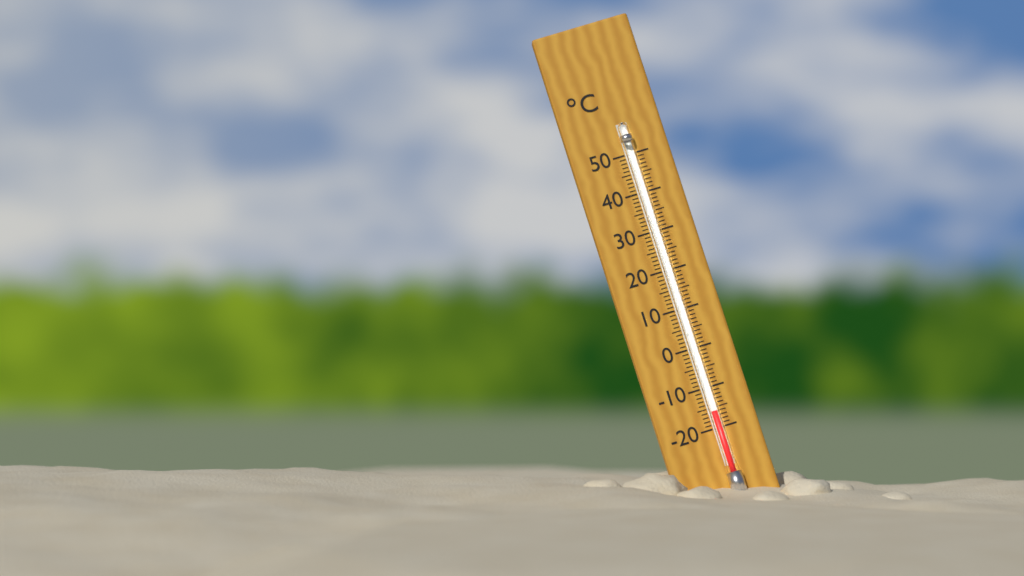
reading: -16 °C
